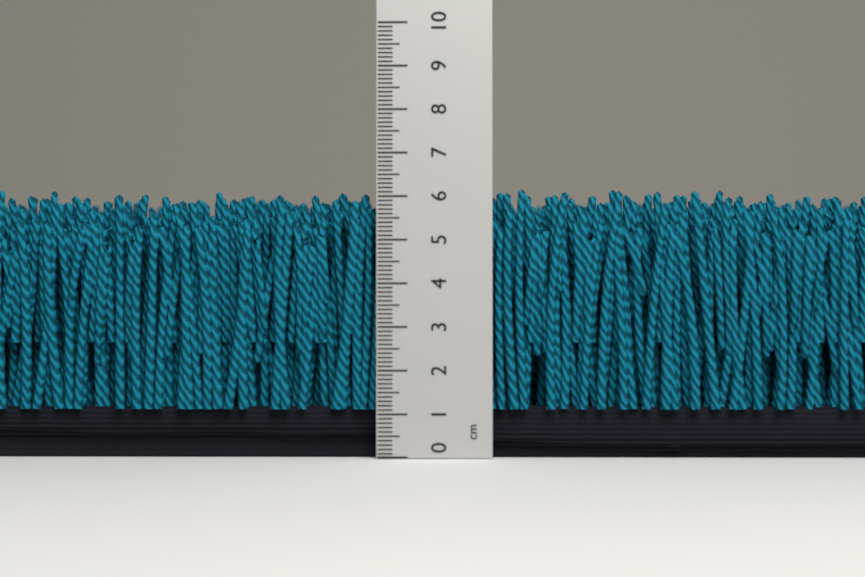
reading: 6.2 cm
